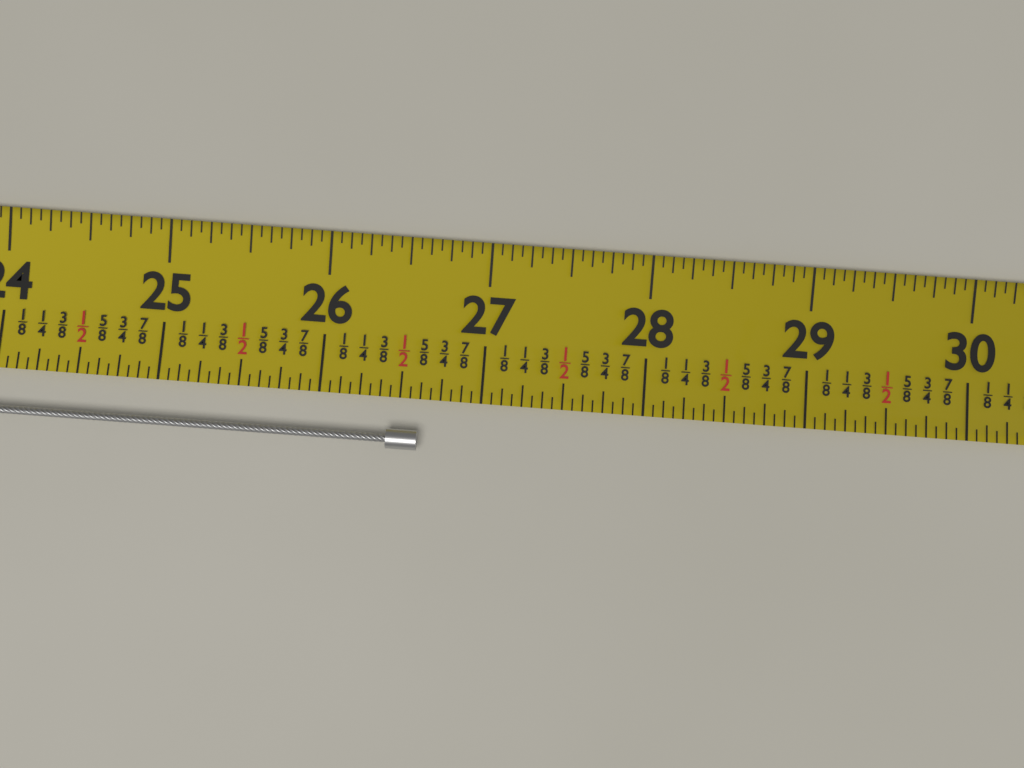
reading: 26.6250 (no unit)
